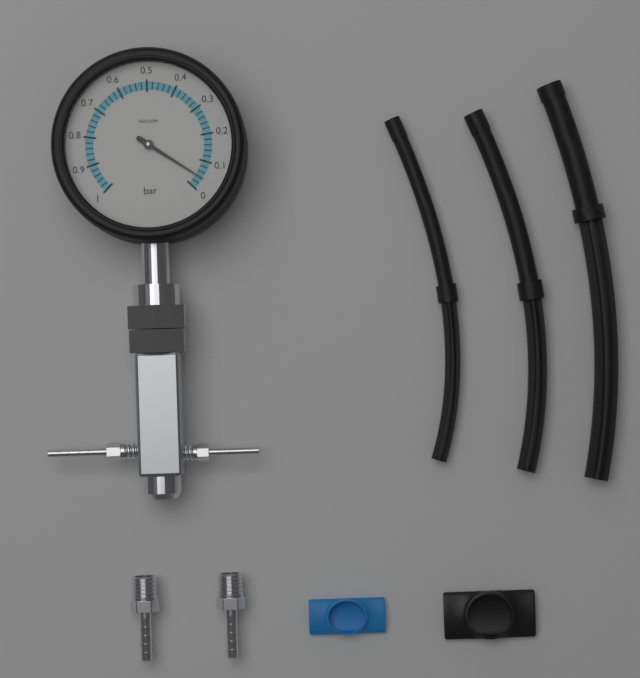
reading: 0.04 bar
